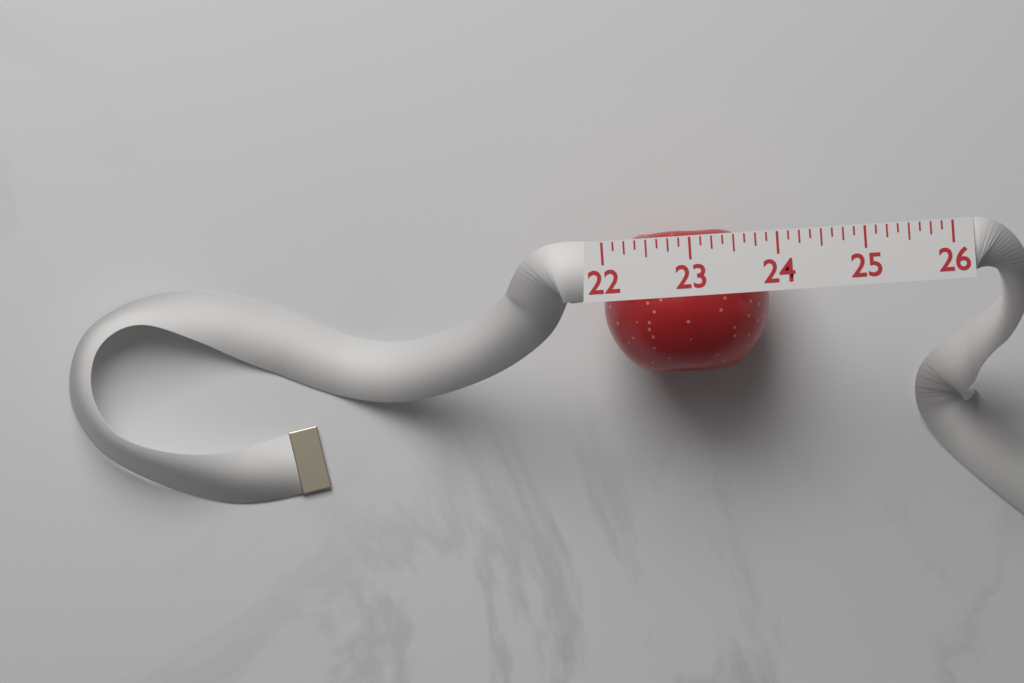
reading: 23.875 (no unit)
